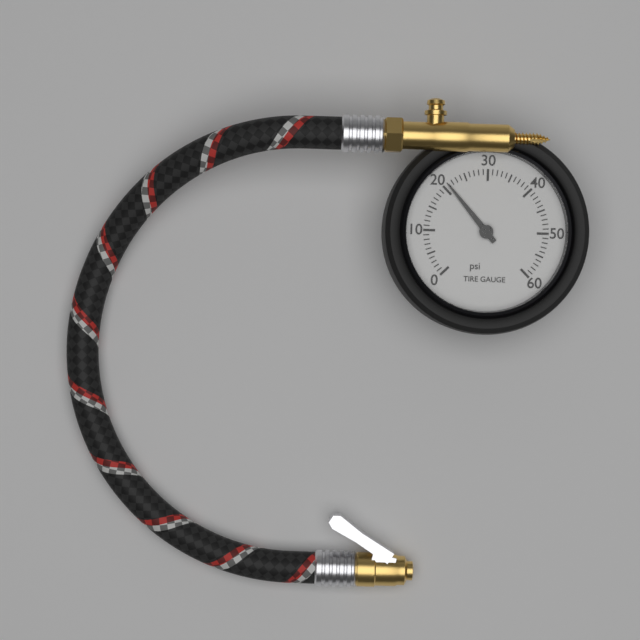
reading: 21 psi
